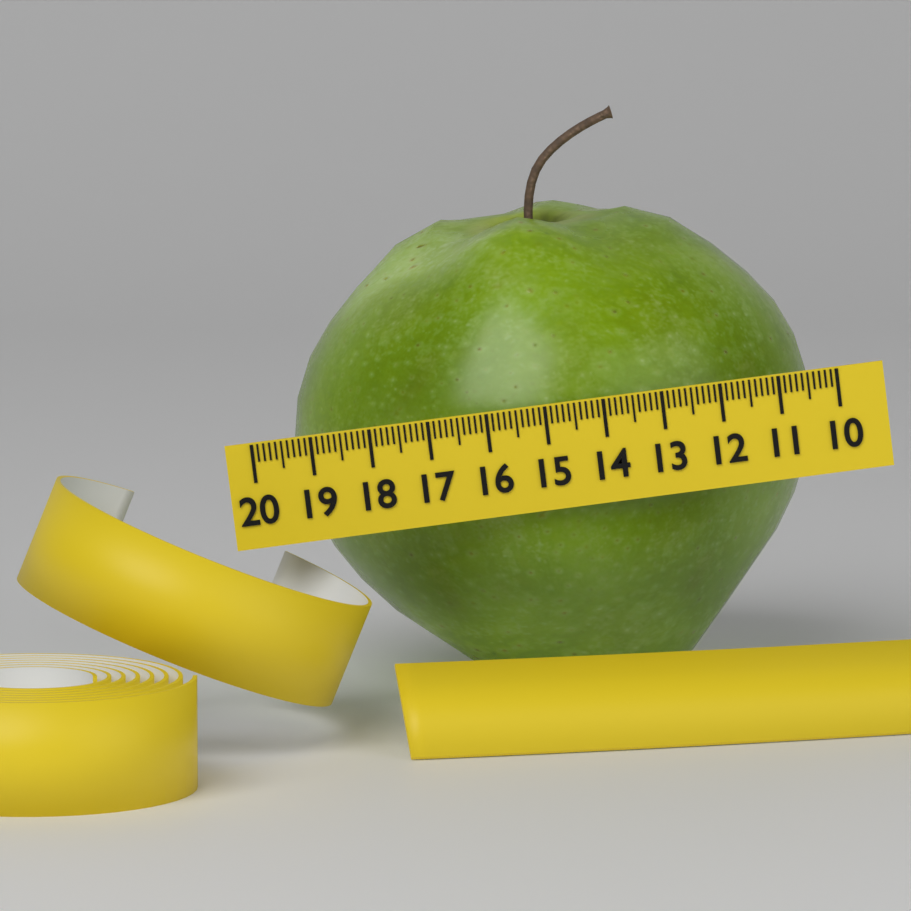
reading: 19.1 (no unit)
